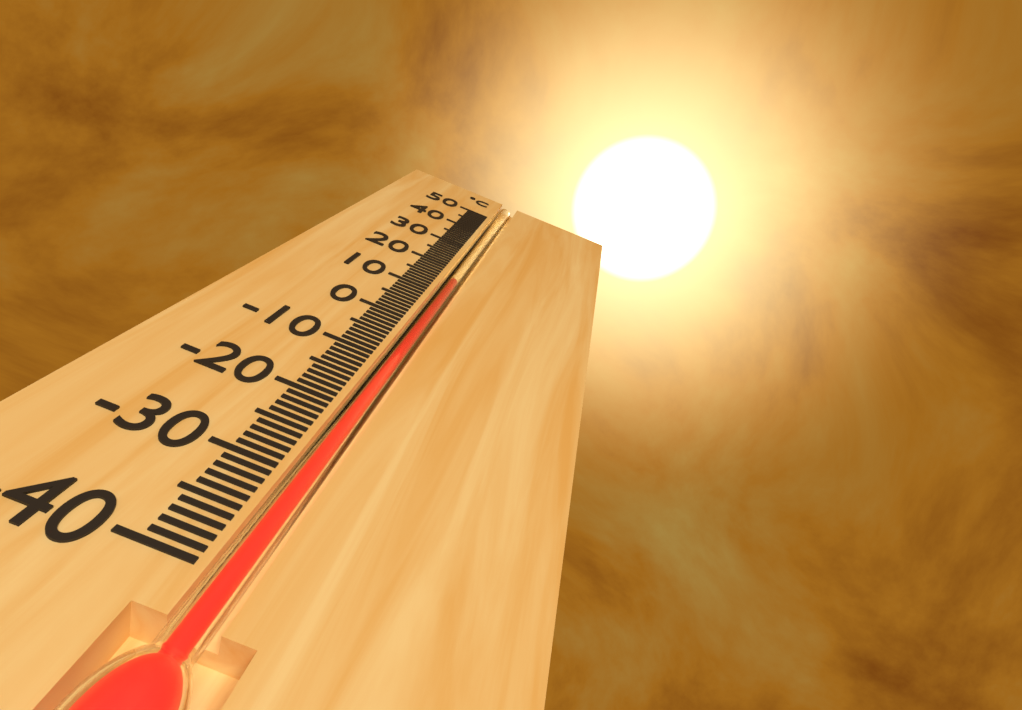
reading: 15 °C
